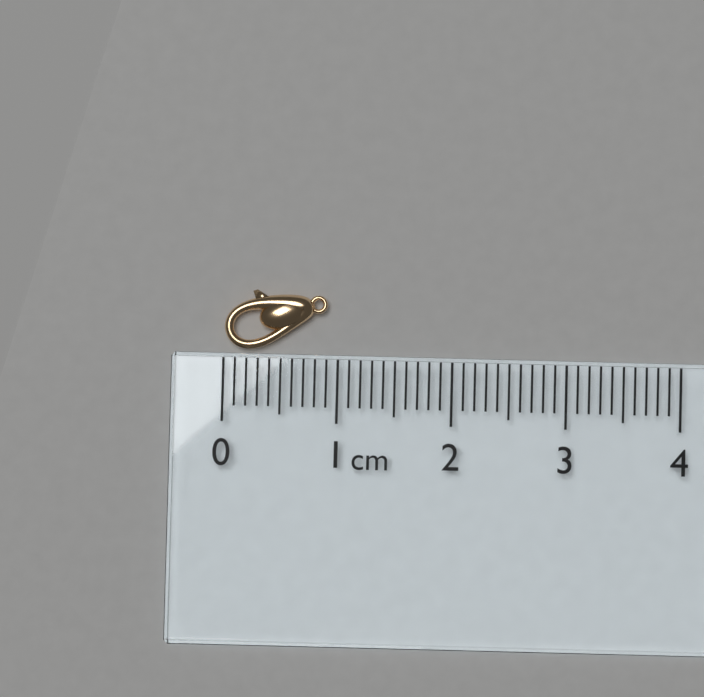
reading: 0.9 cm
